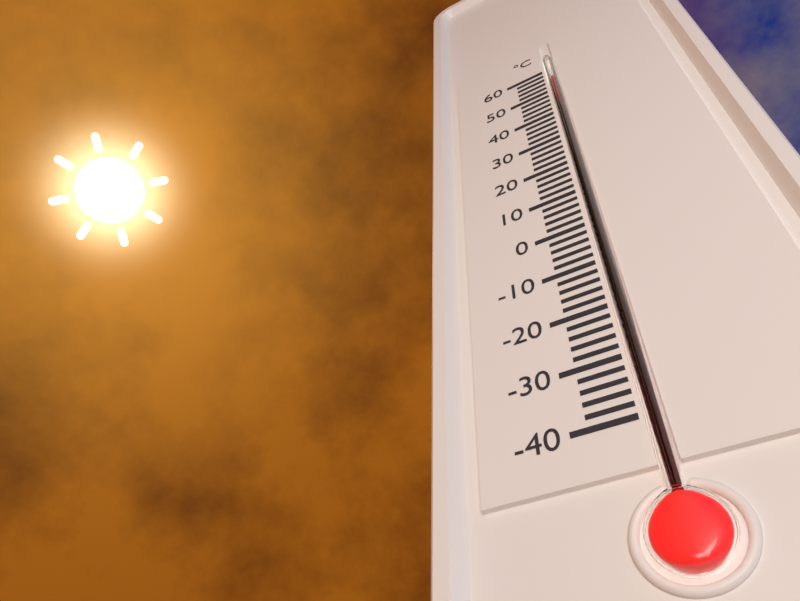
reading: 55 °C
